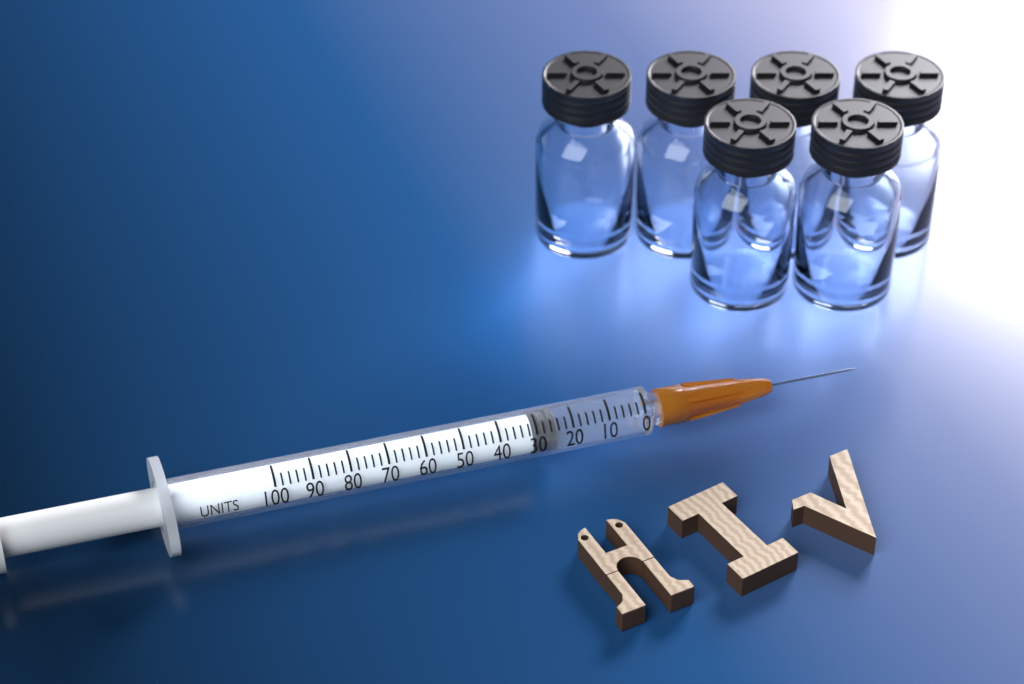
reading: 24 units
